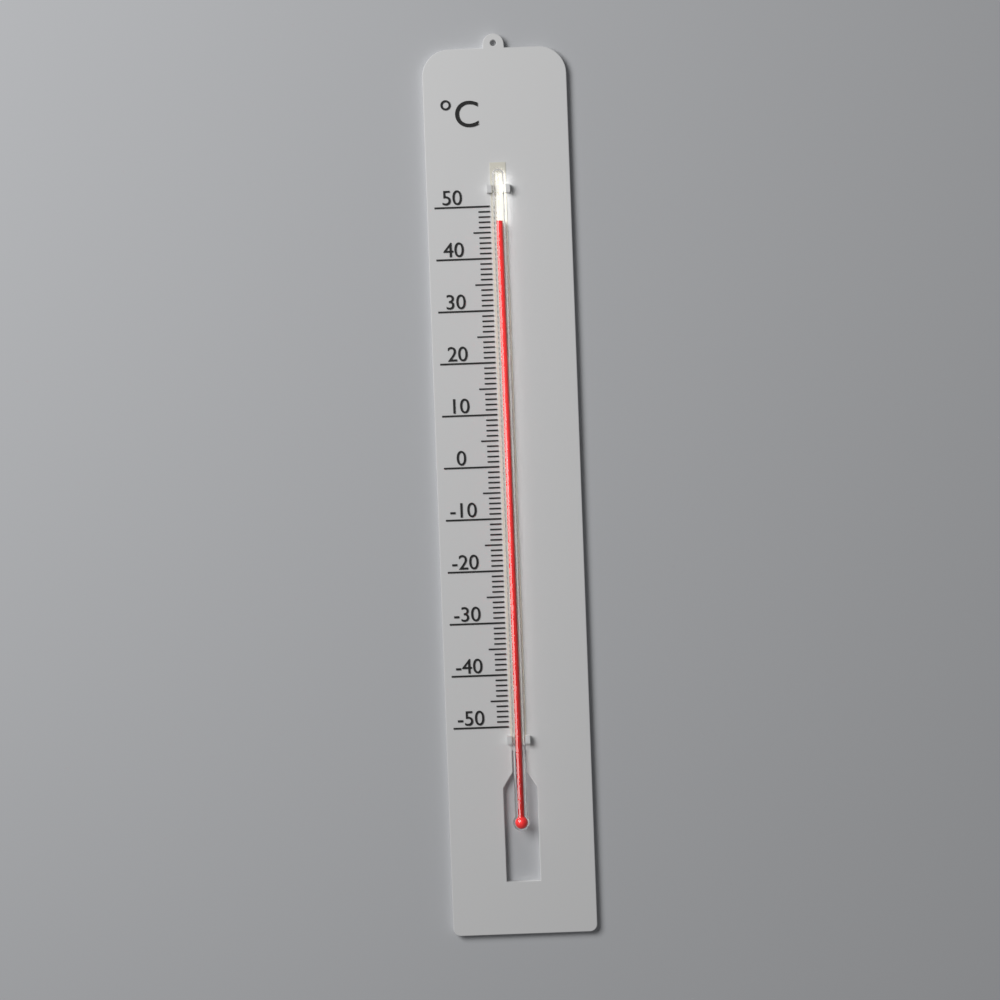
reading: 47 °C
